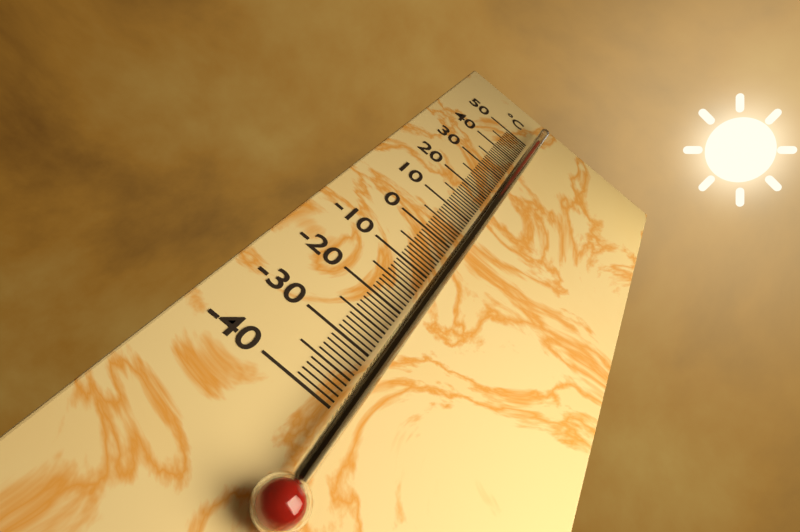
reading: 48 °C
